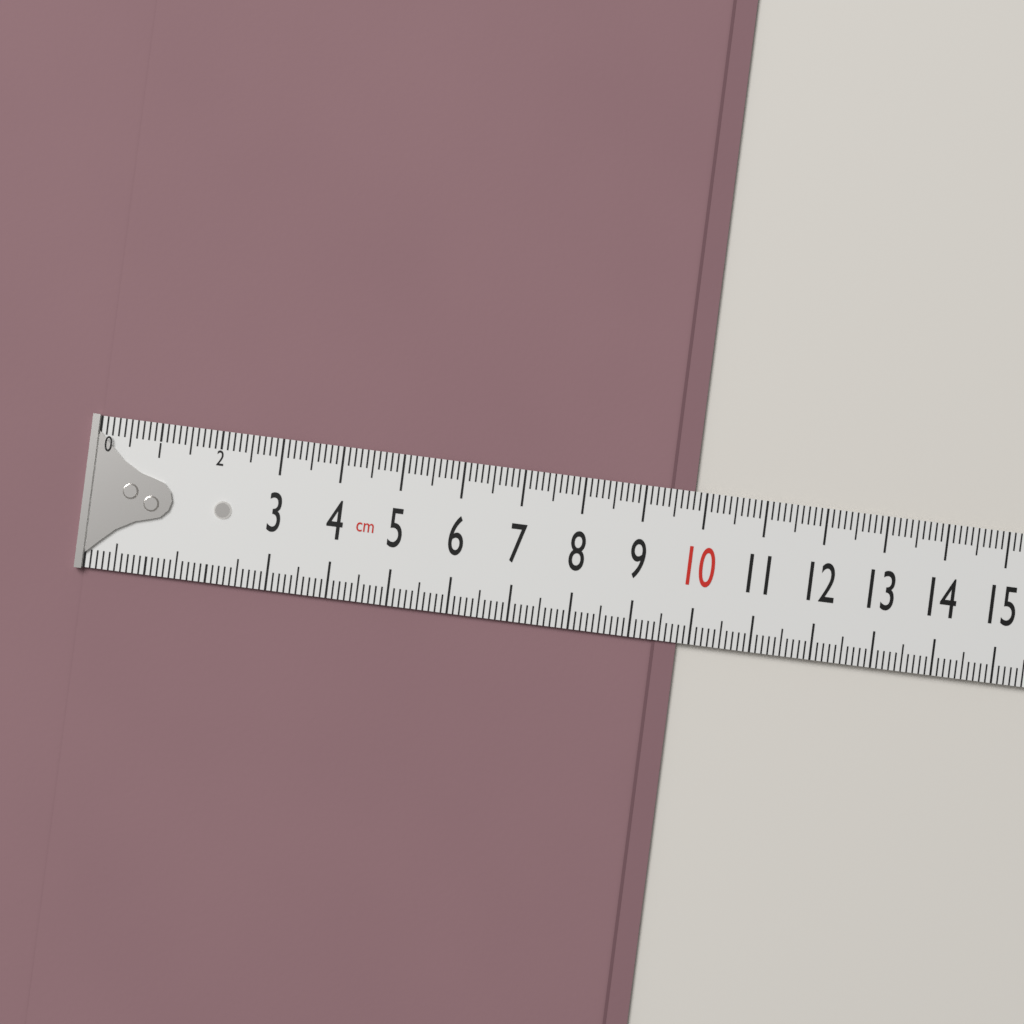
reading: 9.8 cm
